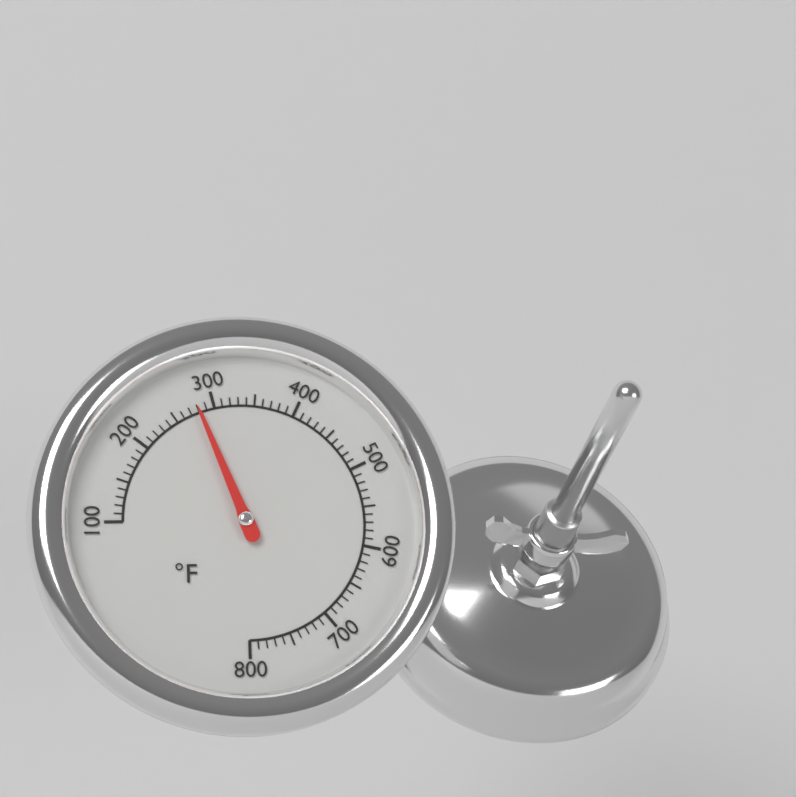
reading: 280 °F
